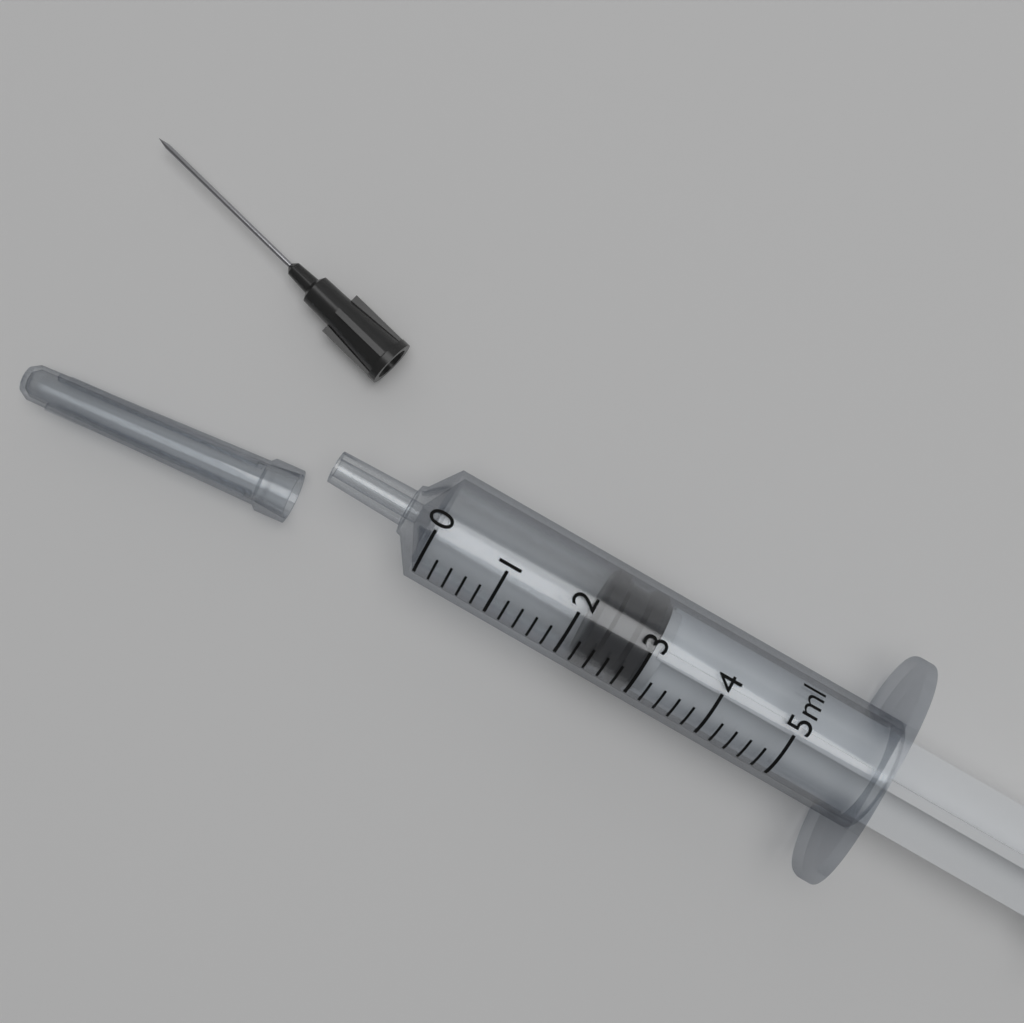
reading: 2.2 ml
